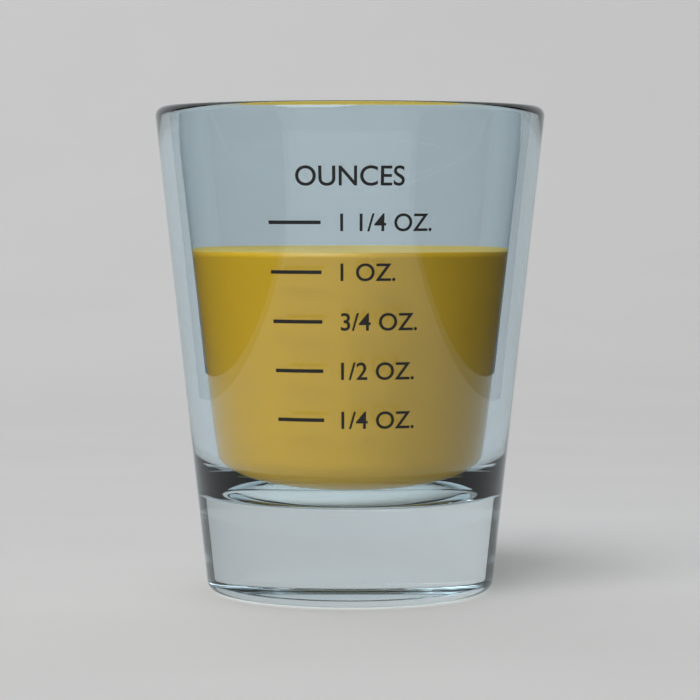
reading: 1.10 oz
